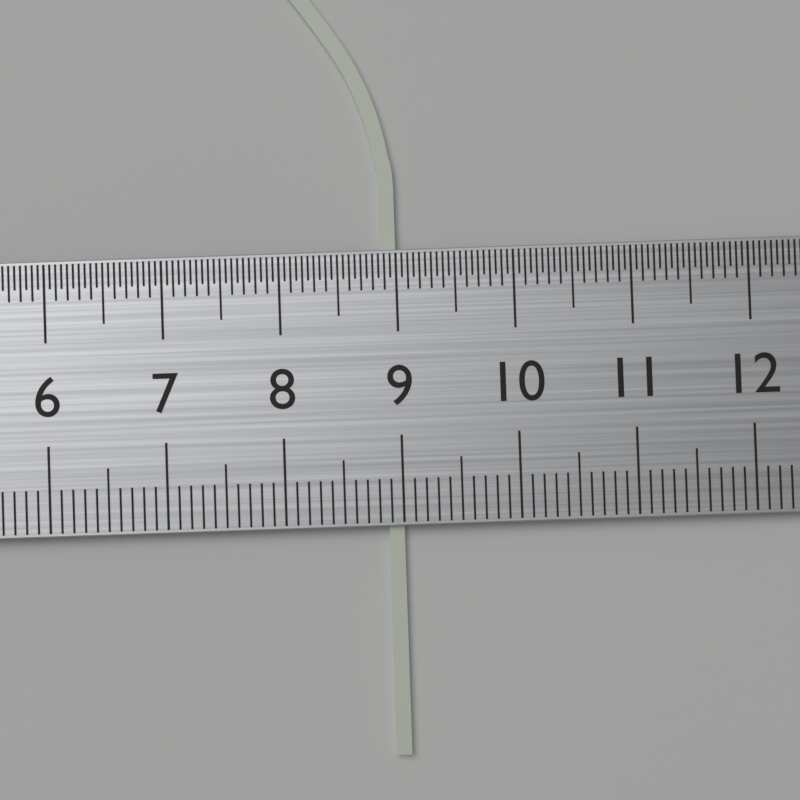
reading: 9.0 cm
